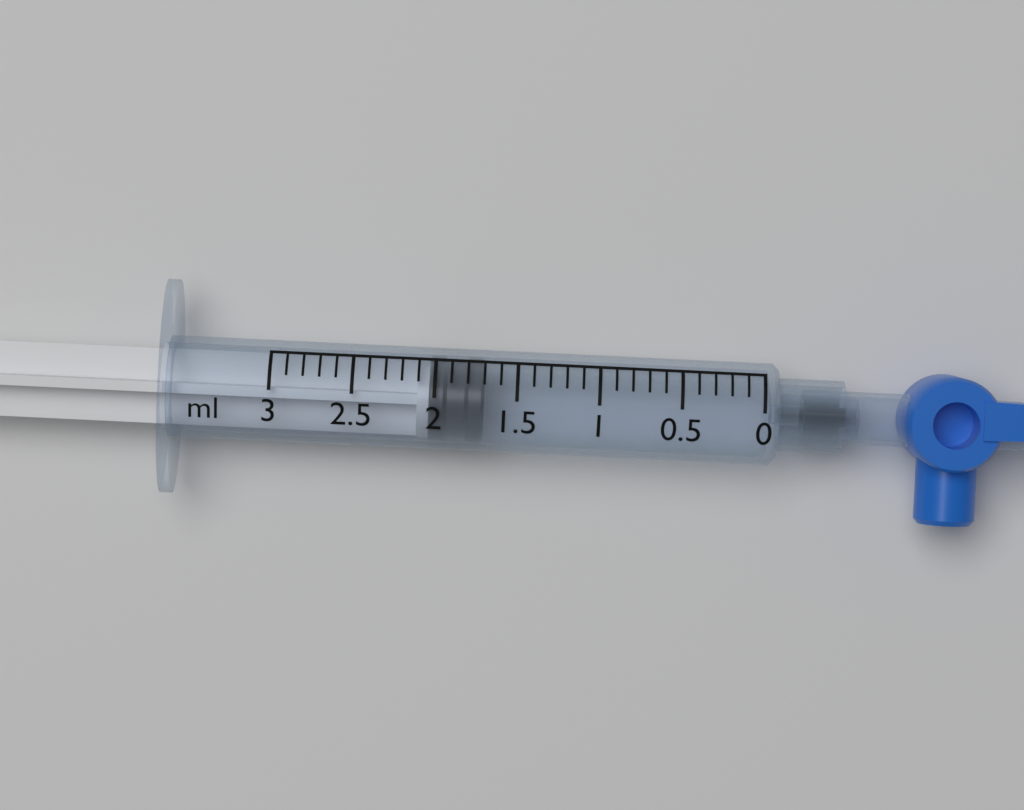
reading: 1.7 ml
